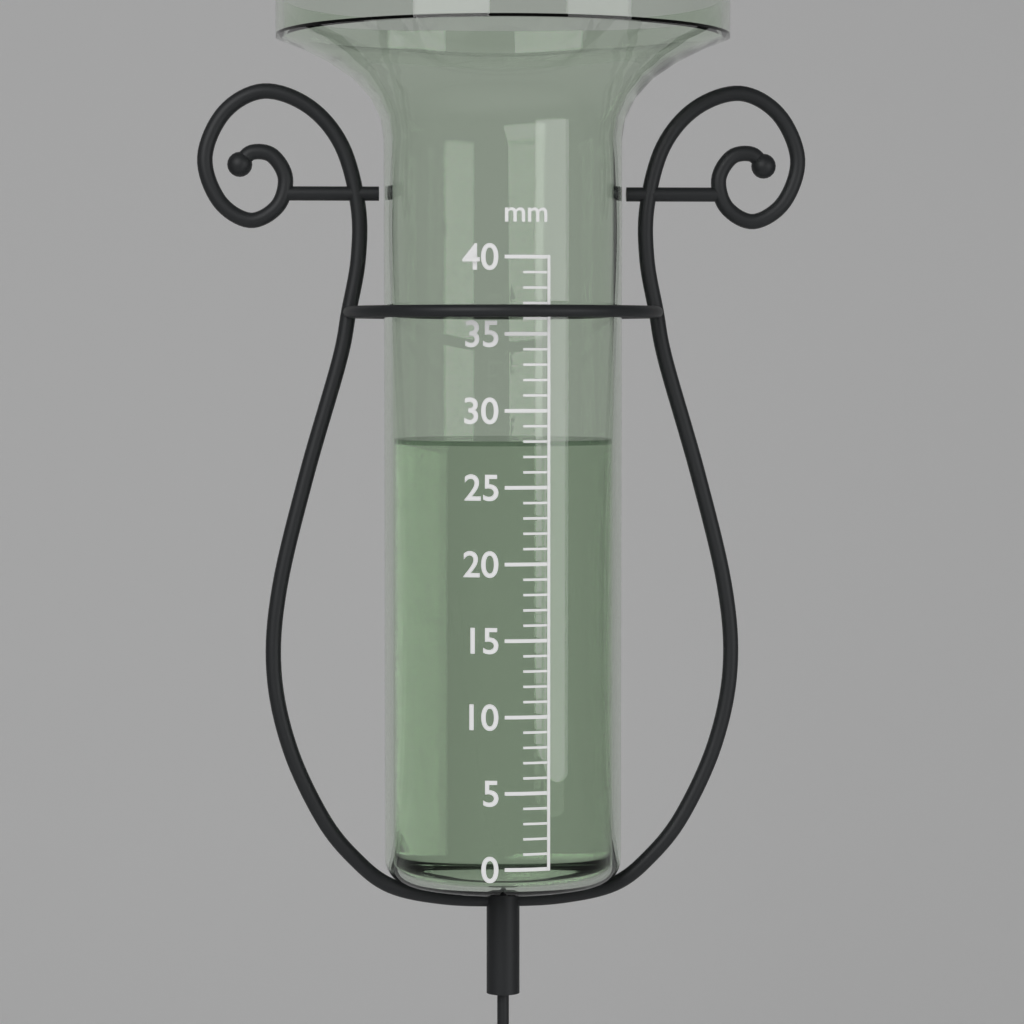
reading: 28 mm
